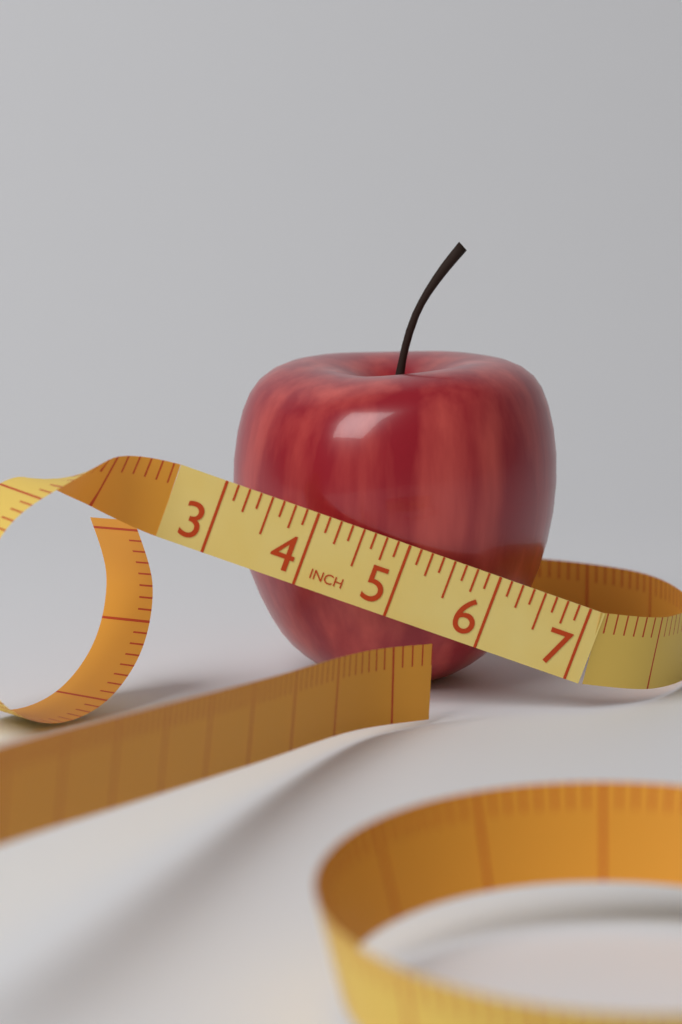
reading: 6.625 in
